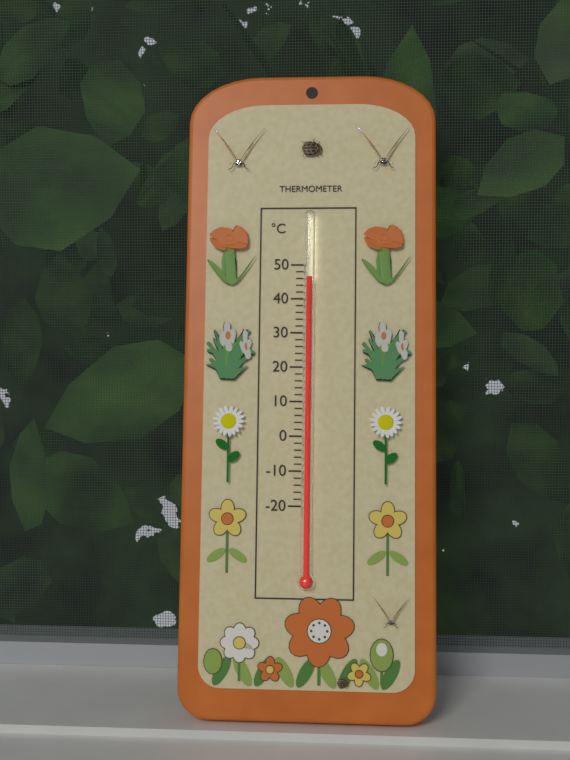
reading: 46 °C
